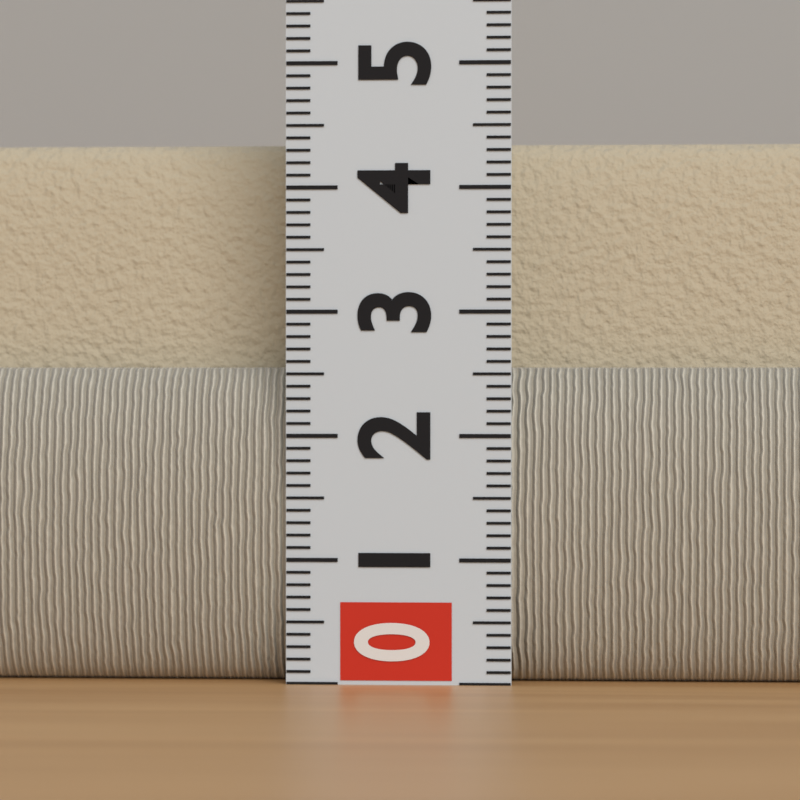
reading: 4.4 (no unit)
